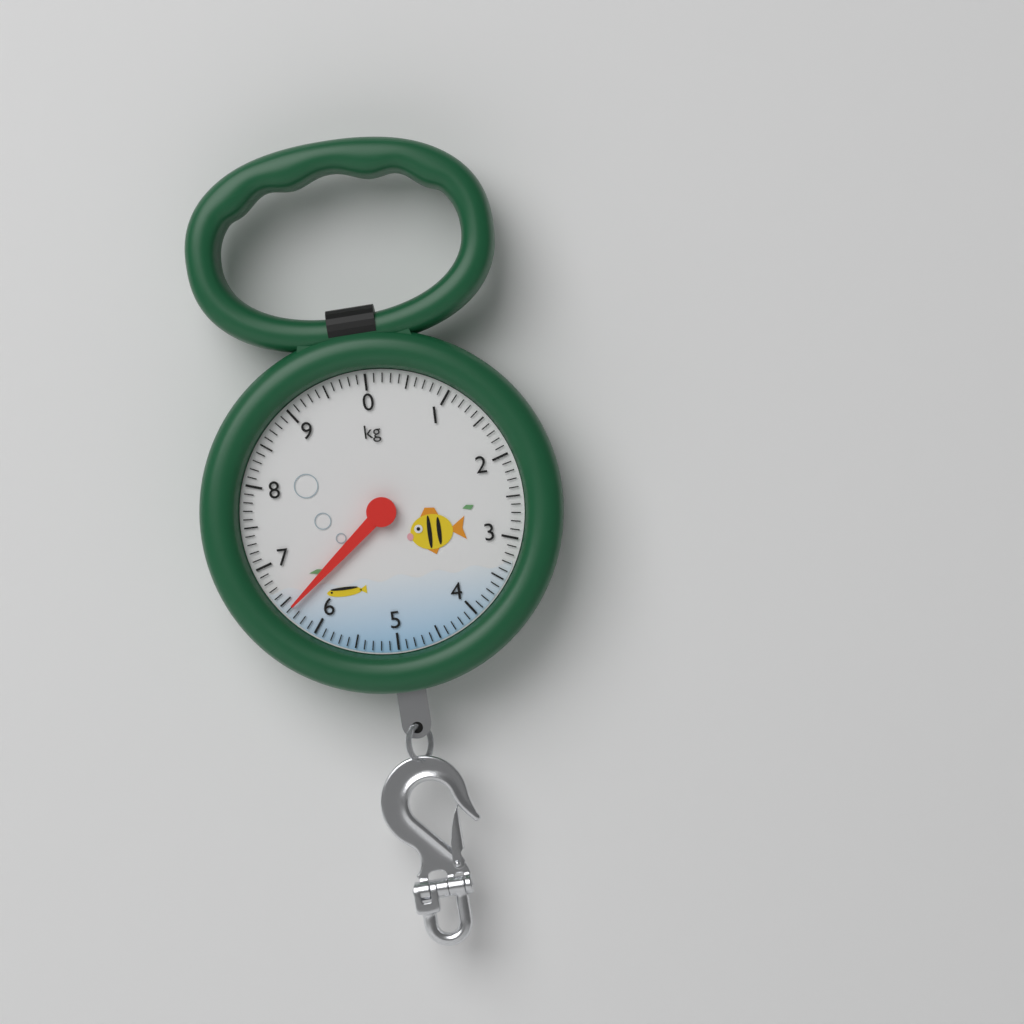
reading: 6.4 kg
